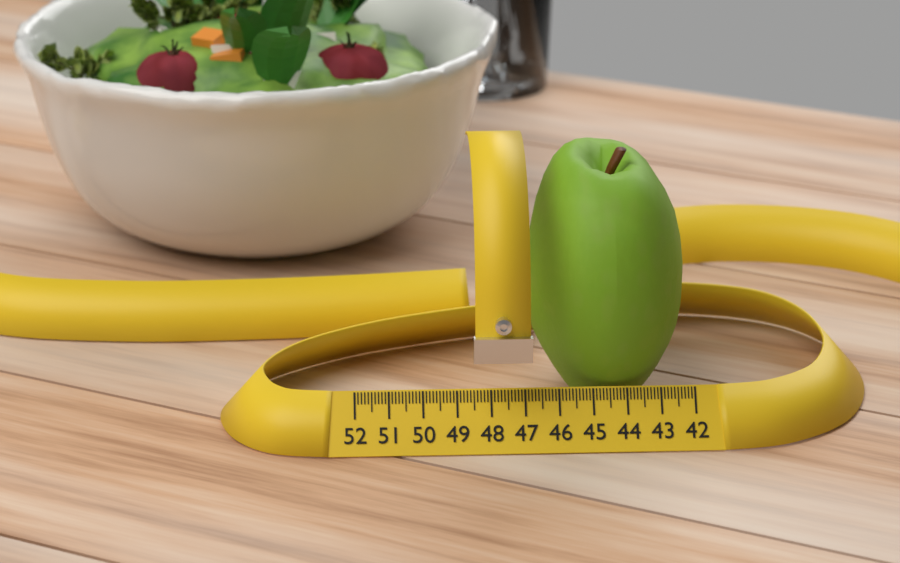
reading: 46.8 (no unit)
